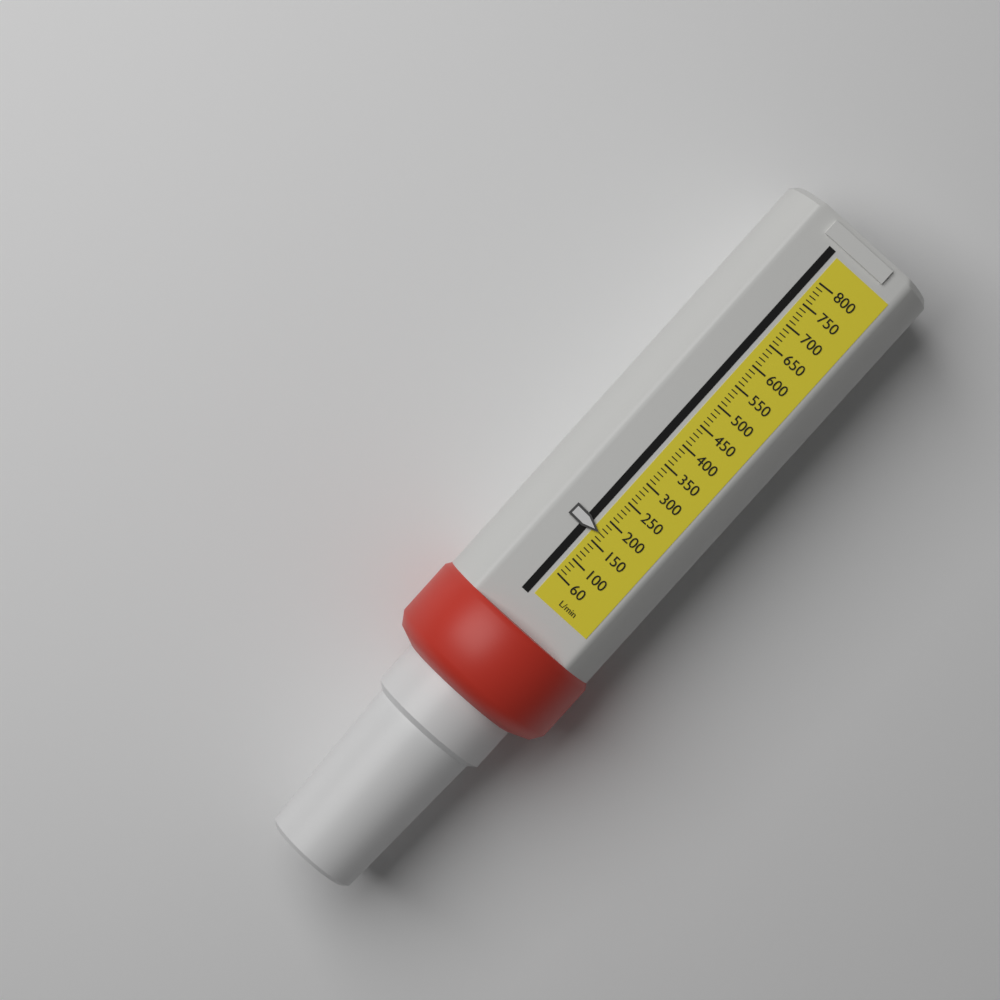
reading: 170 L/min
